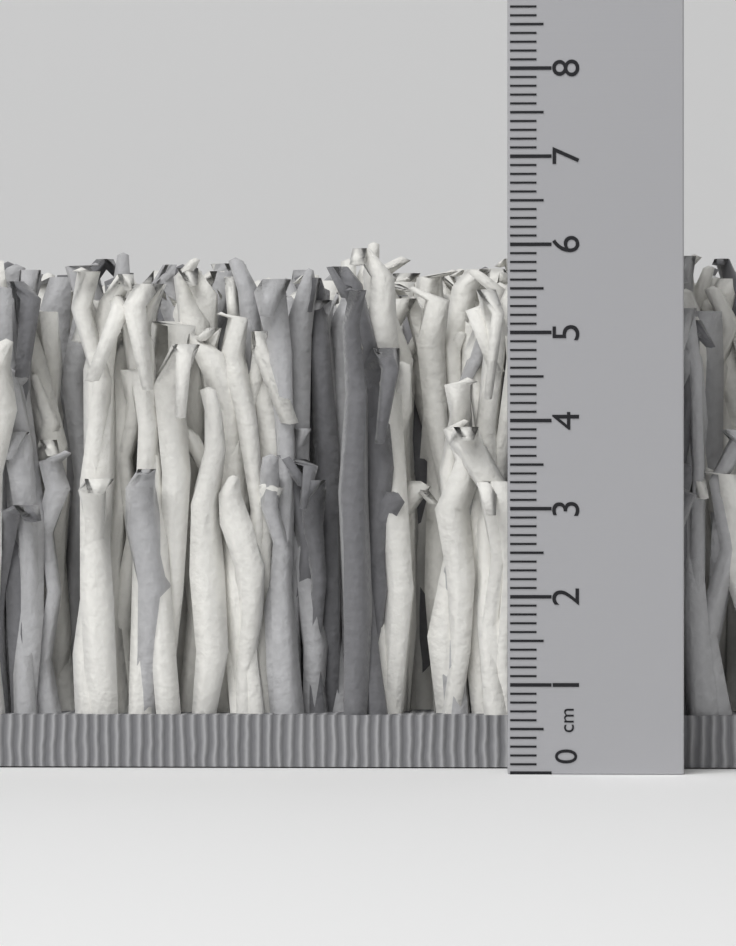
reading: 6.2 cm
